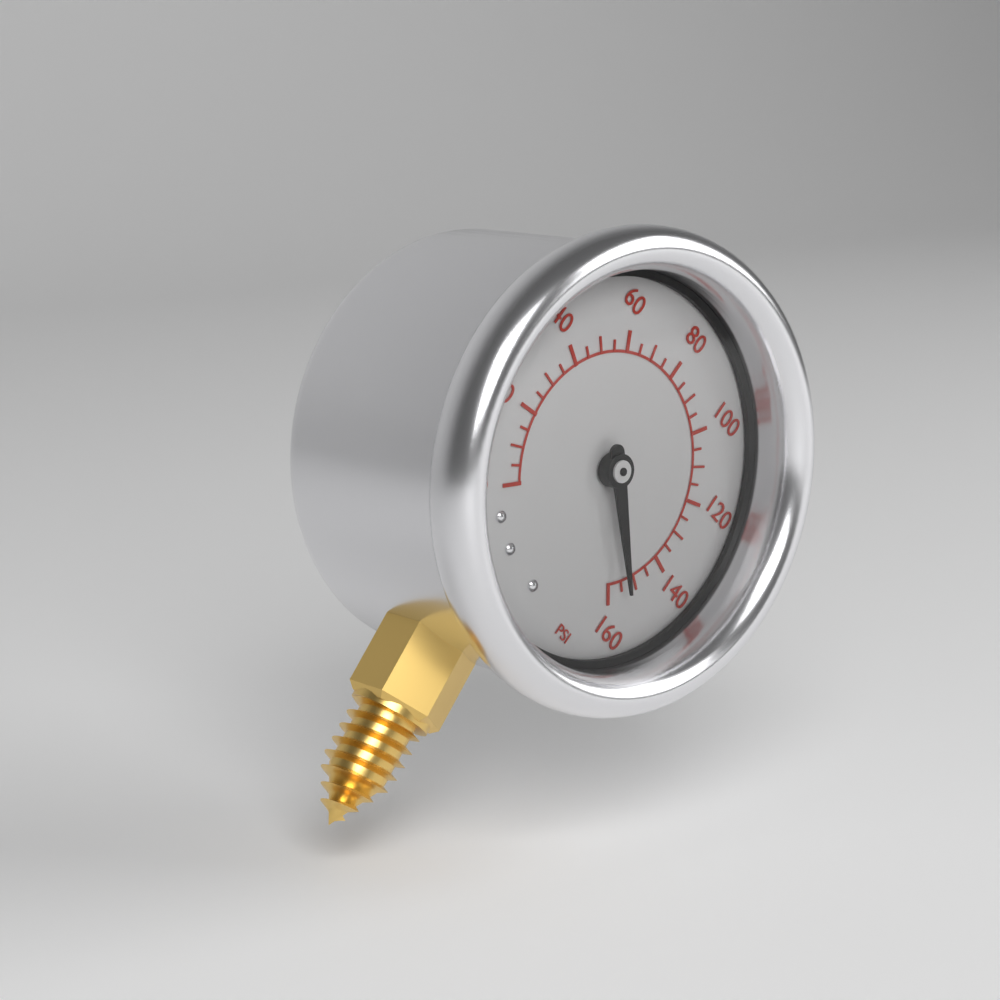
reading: 155 psi
